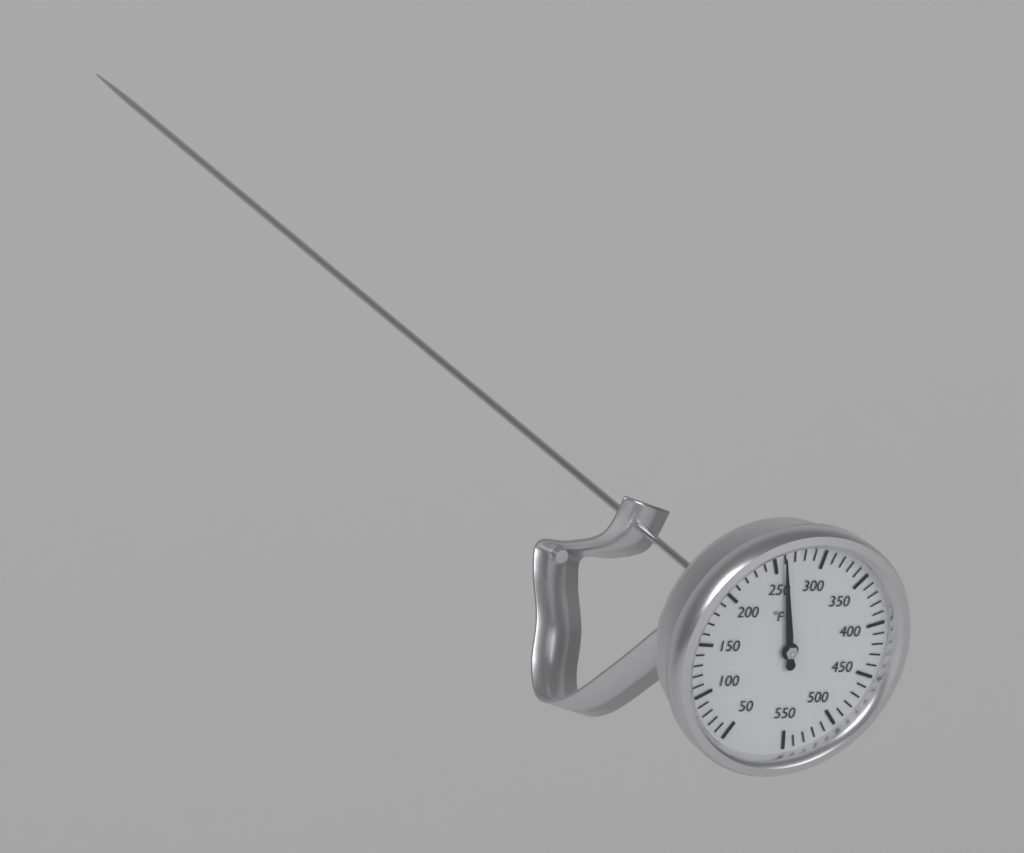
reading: 260 °F
